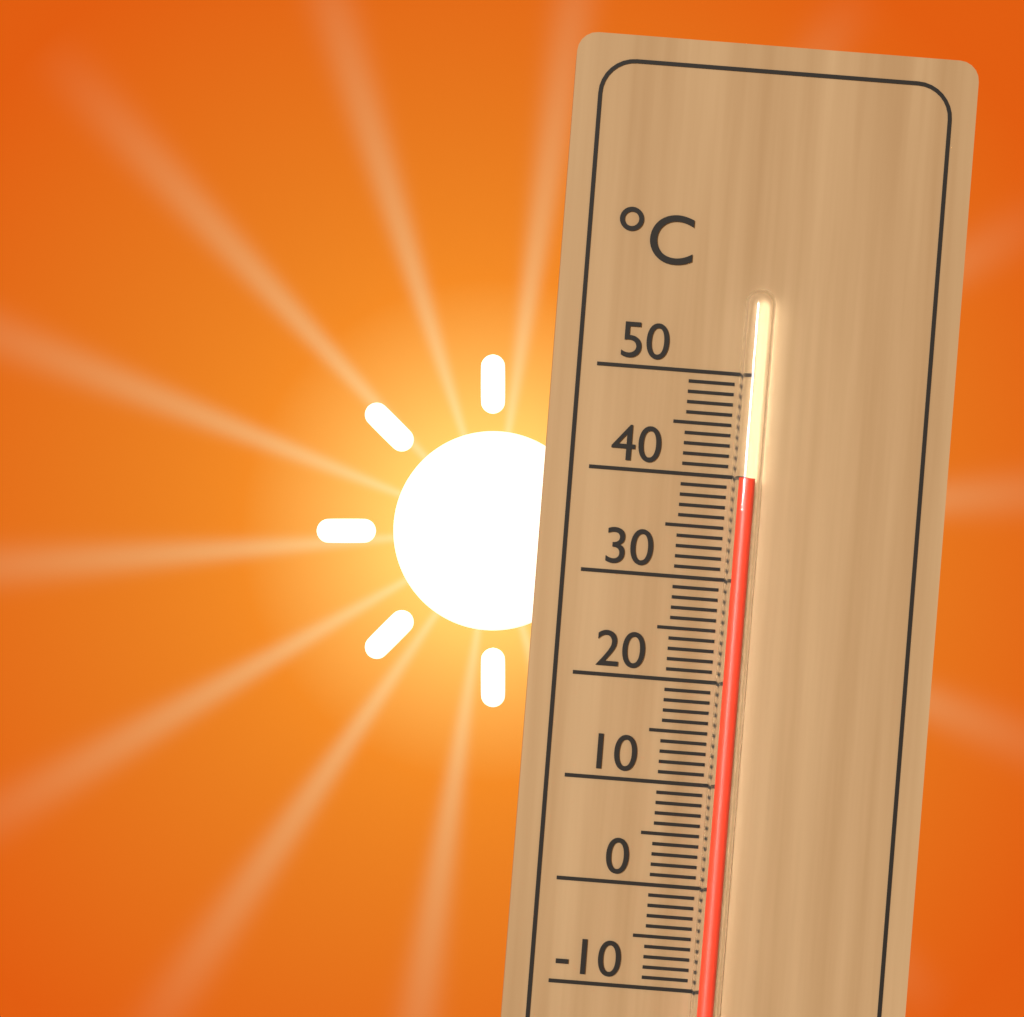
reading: 40 °C
